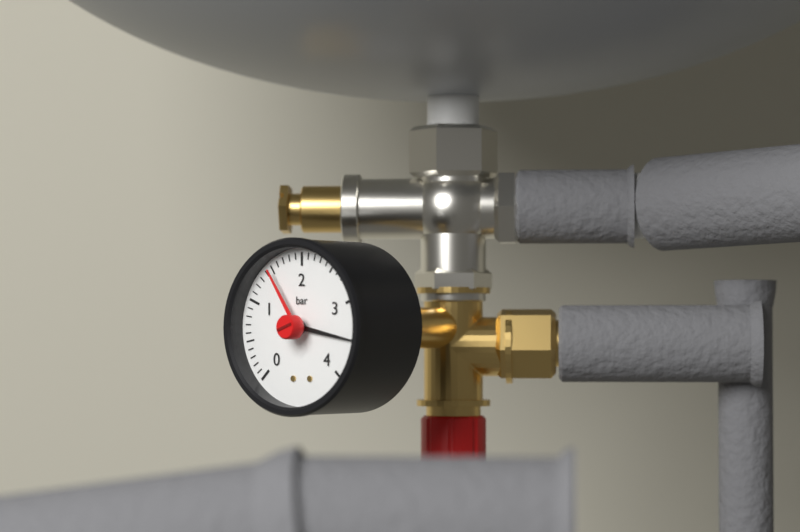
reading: 3.5 bar
